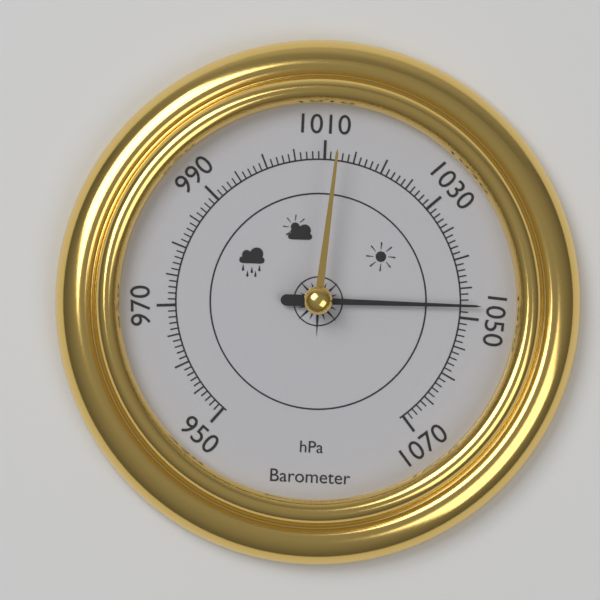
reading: 1048 hPa
